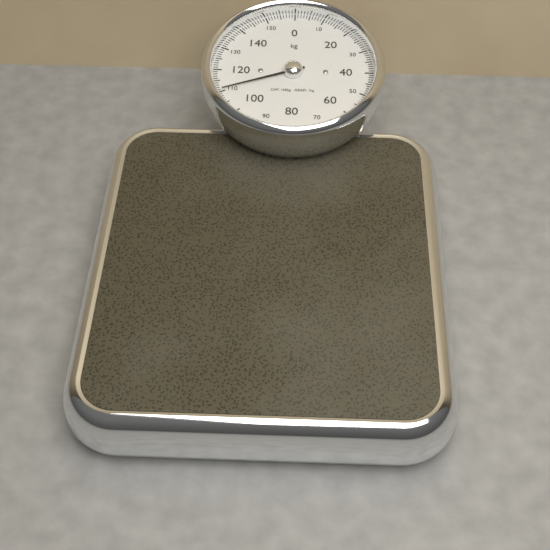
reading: 111 kg
